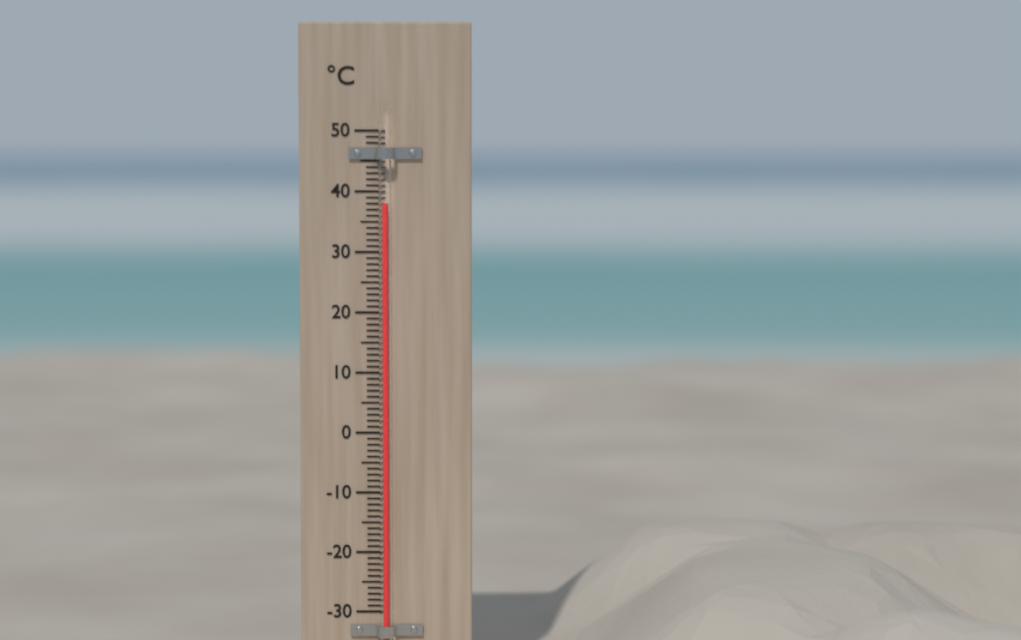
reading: 38 °C
